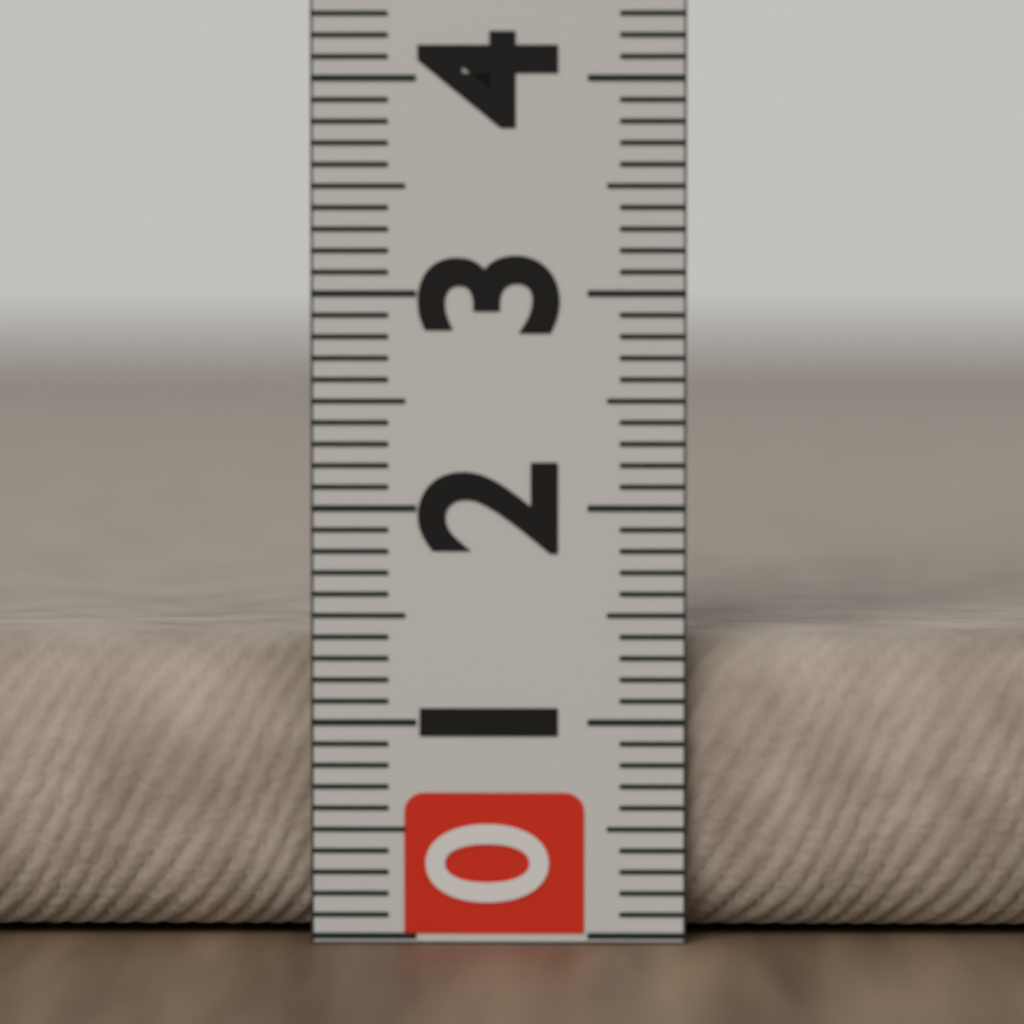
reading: 1.4 (no unit)
